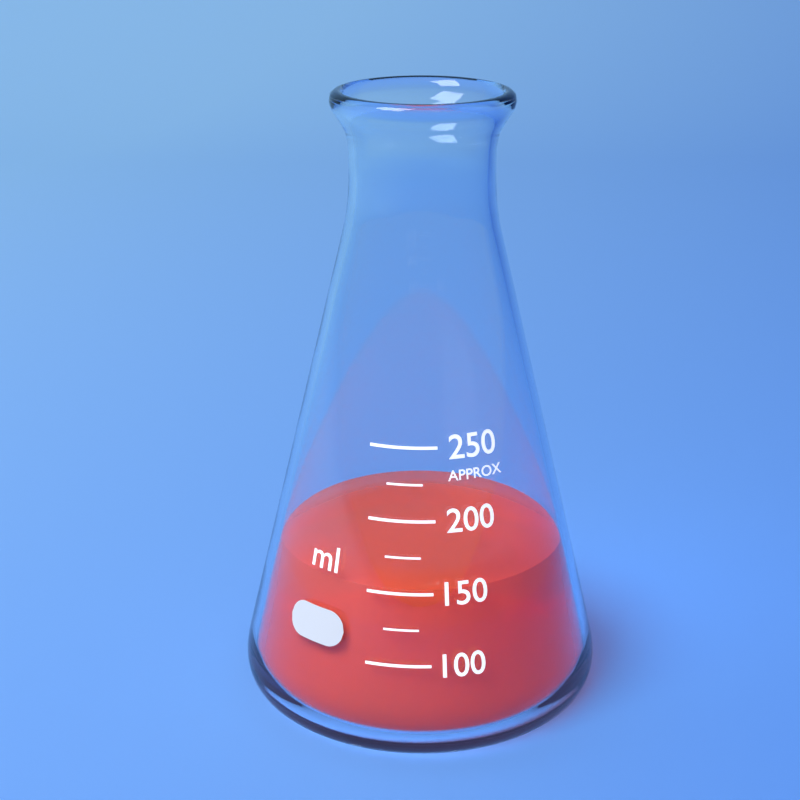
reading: 150 ml
